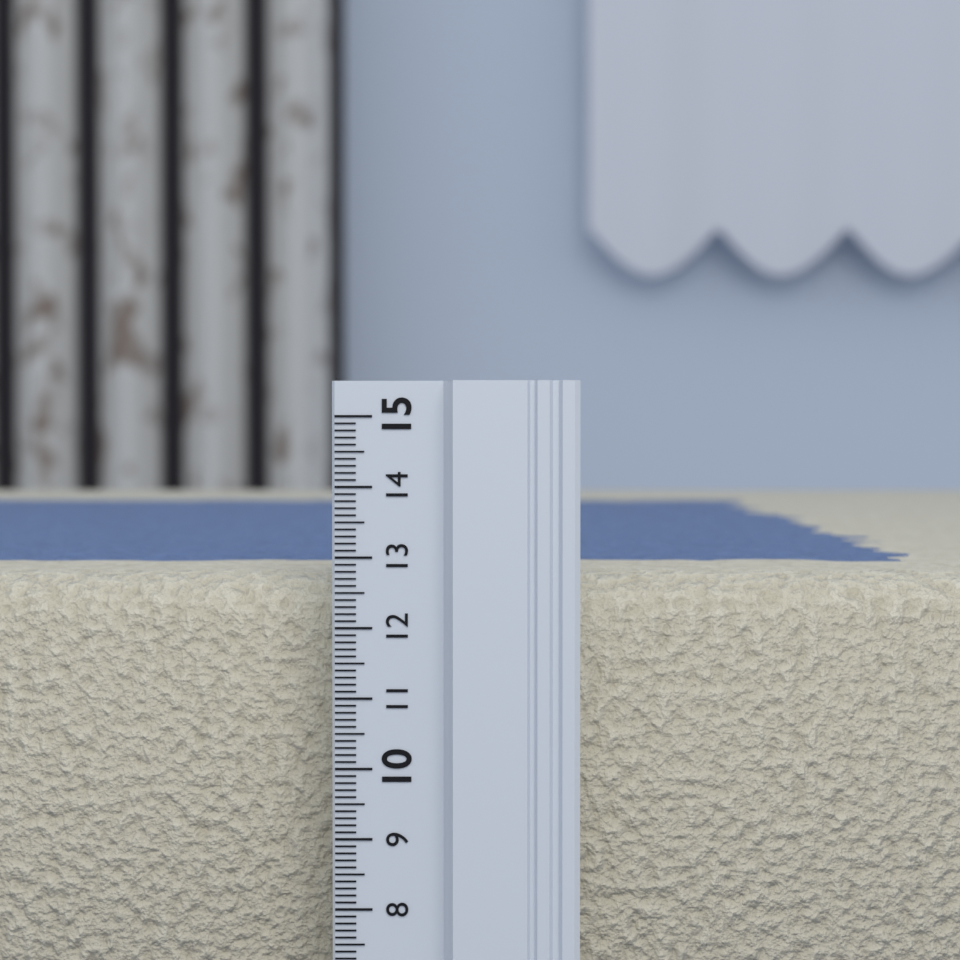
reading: 12.7 (no unit)
